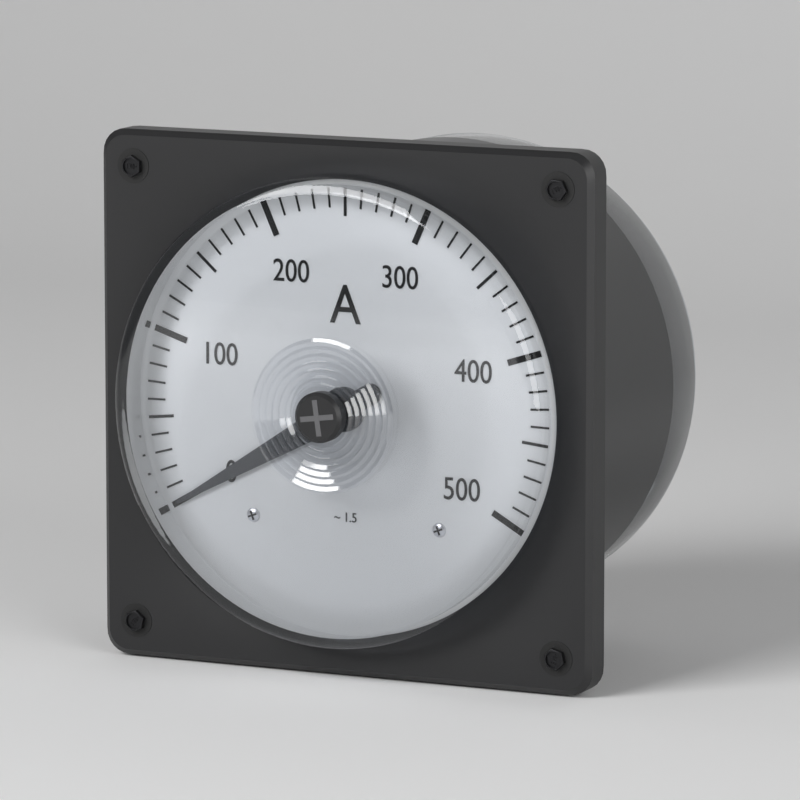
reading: 0 A
